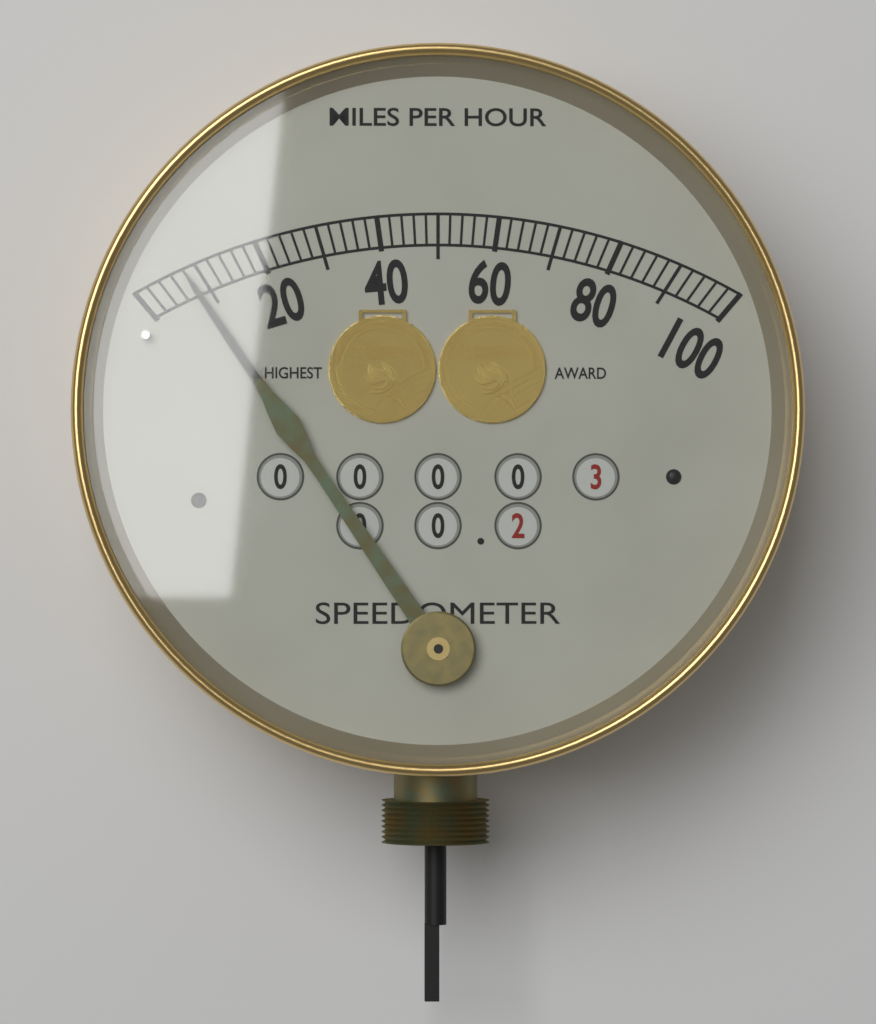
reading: 8 mph
